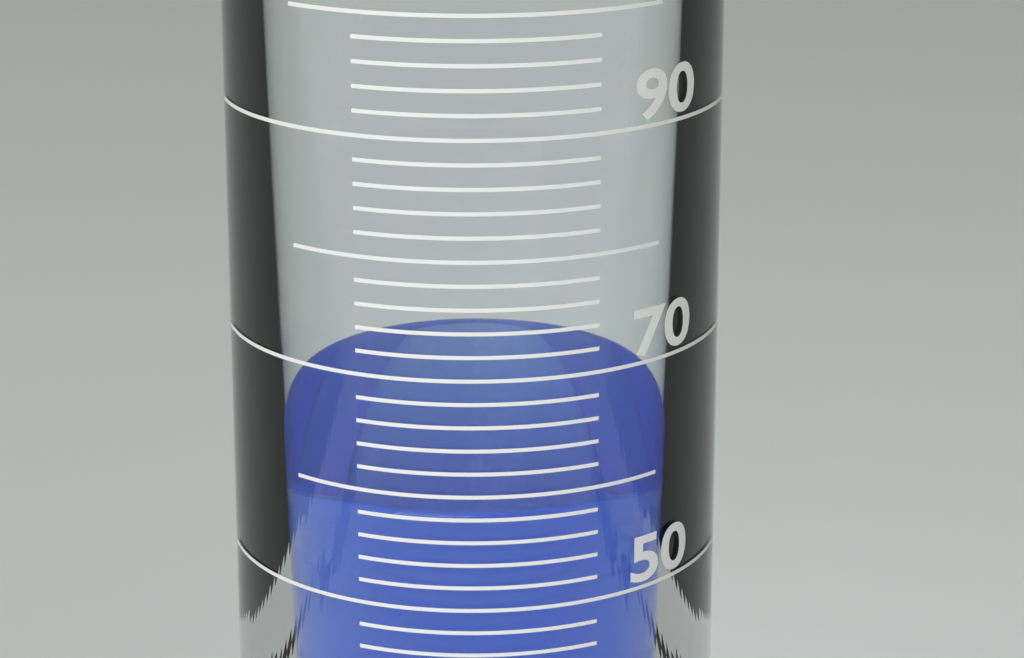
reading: 58 ml
